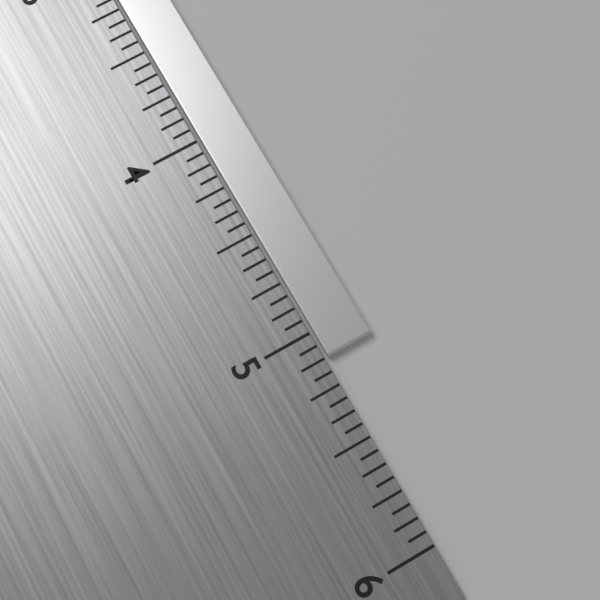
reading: 5.1250 in
